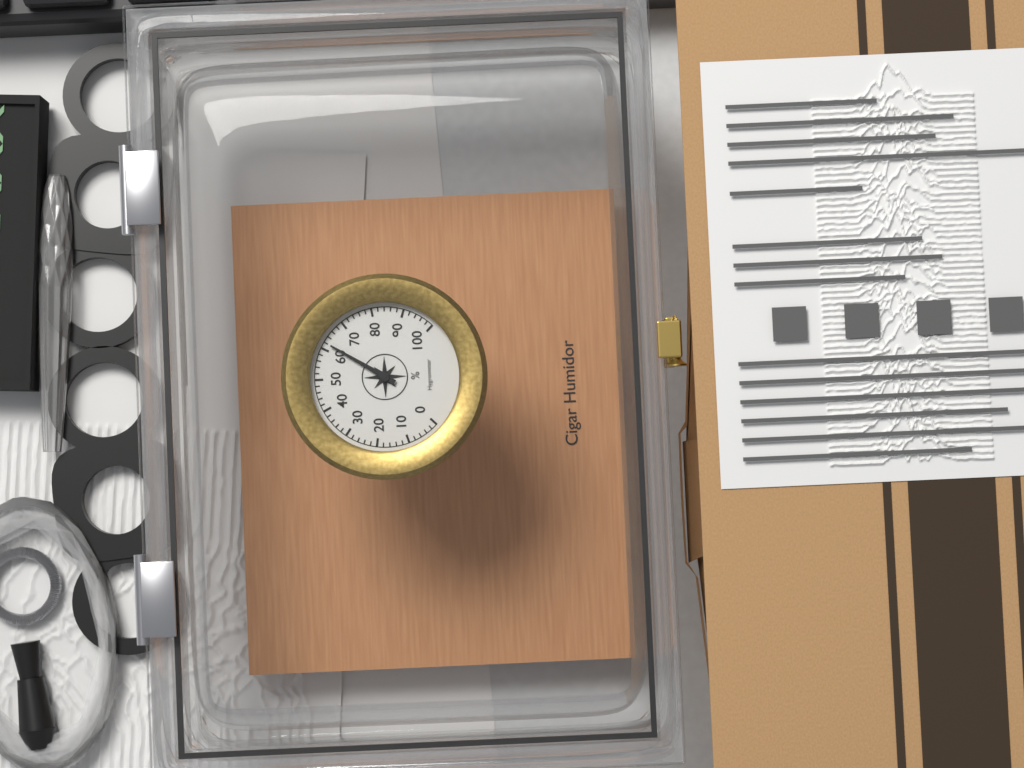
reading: 62 %
